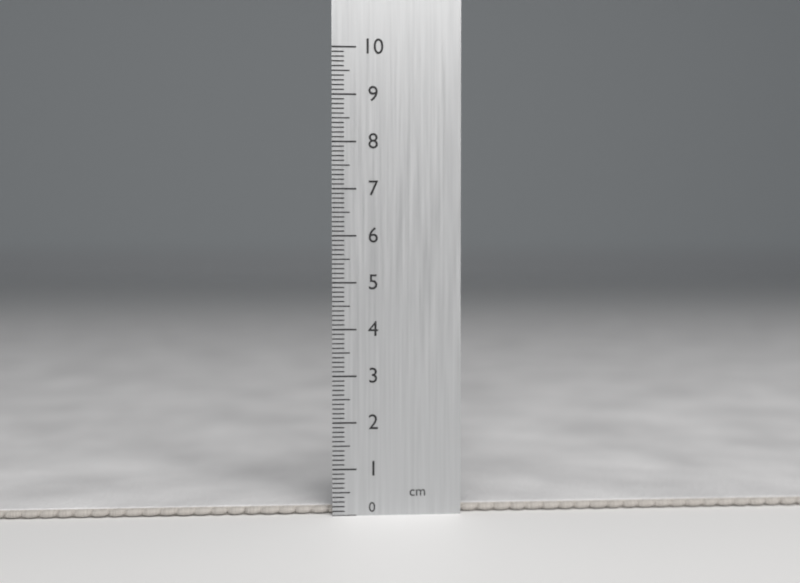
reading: 0.2 cm
